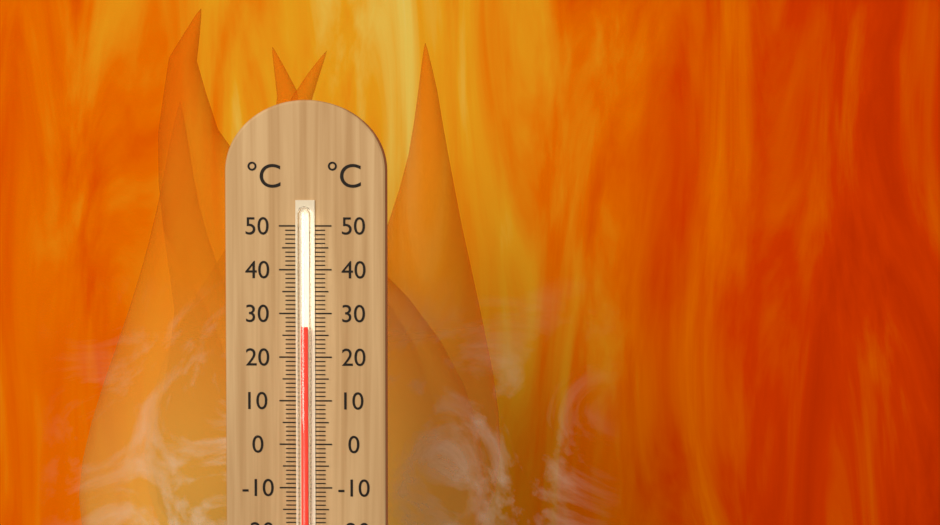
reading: 27 °C
